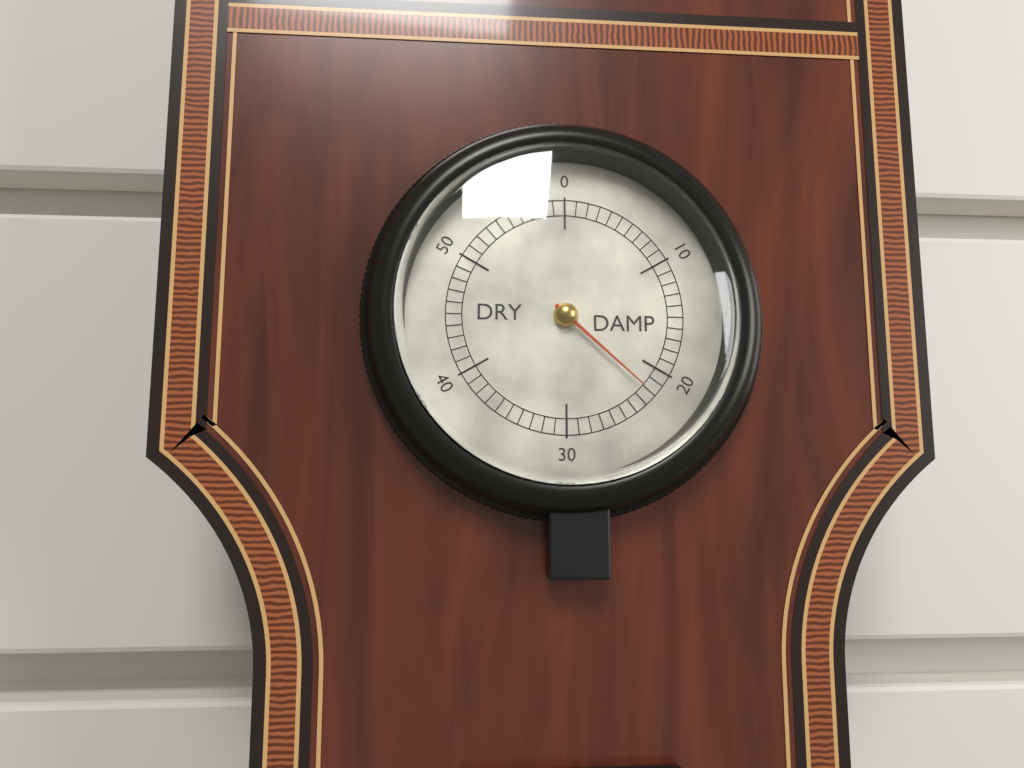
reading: 22 (no unit)
